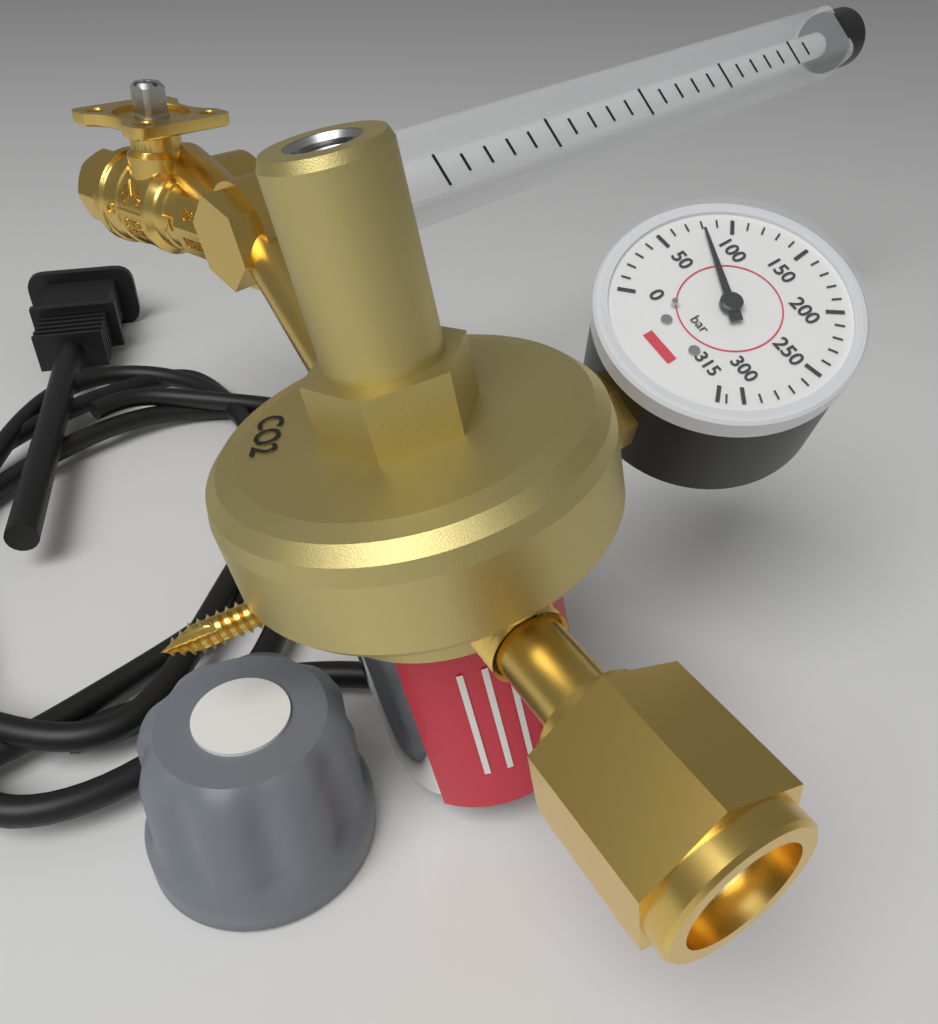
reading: 80 bar
